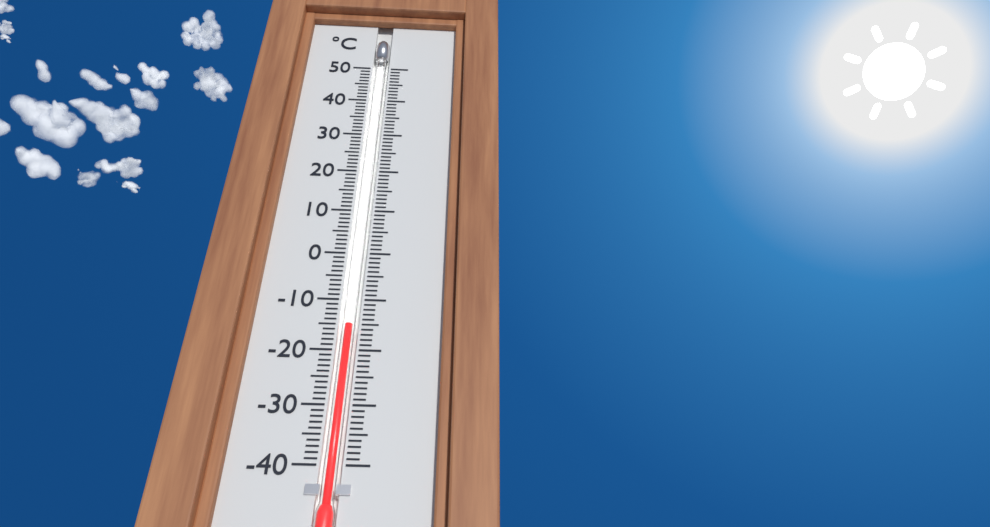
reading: -15 °C
